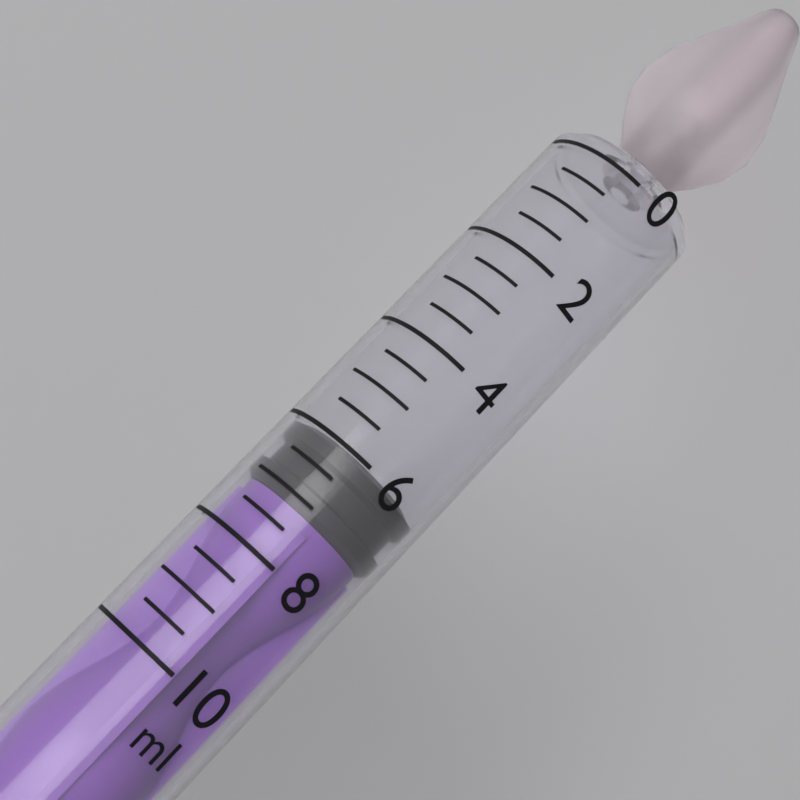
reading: 6.0 ml
